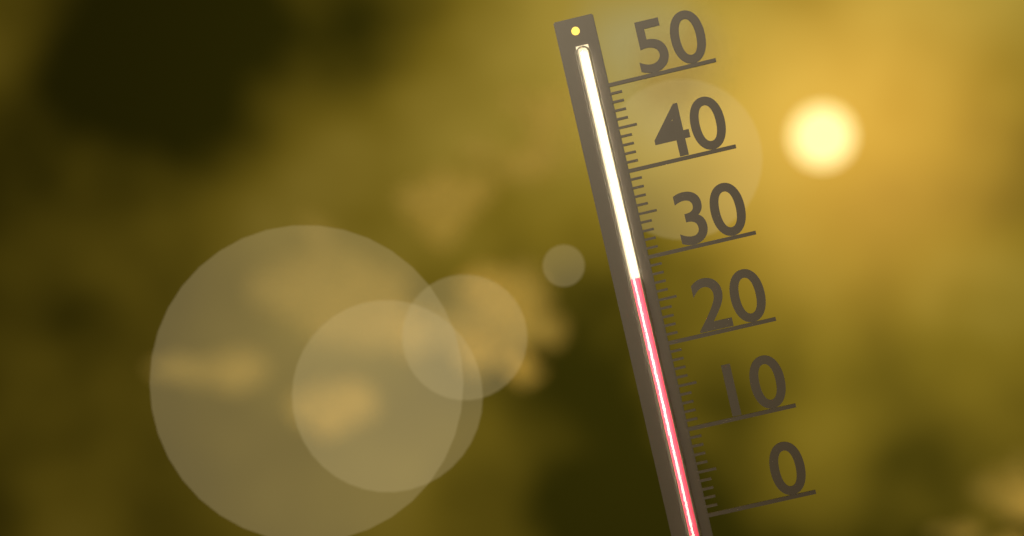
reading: 28 (no unit)
